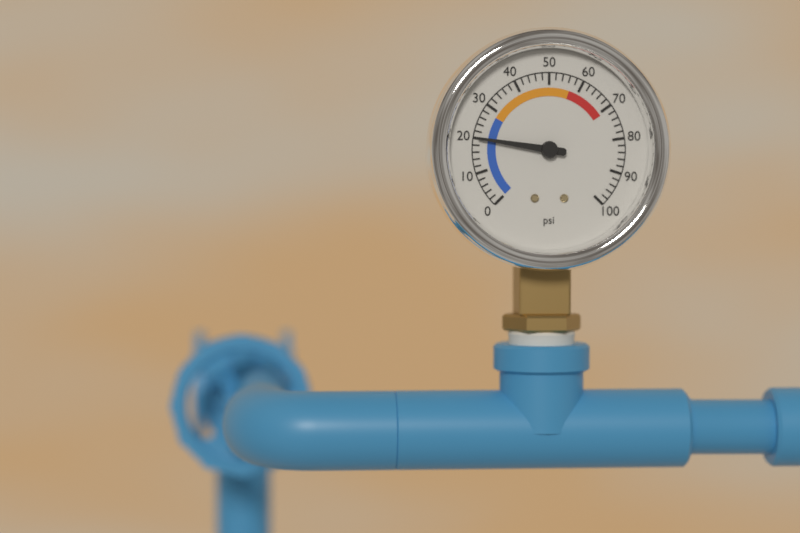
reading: 20 psi
